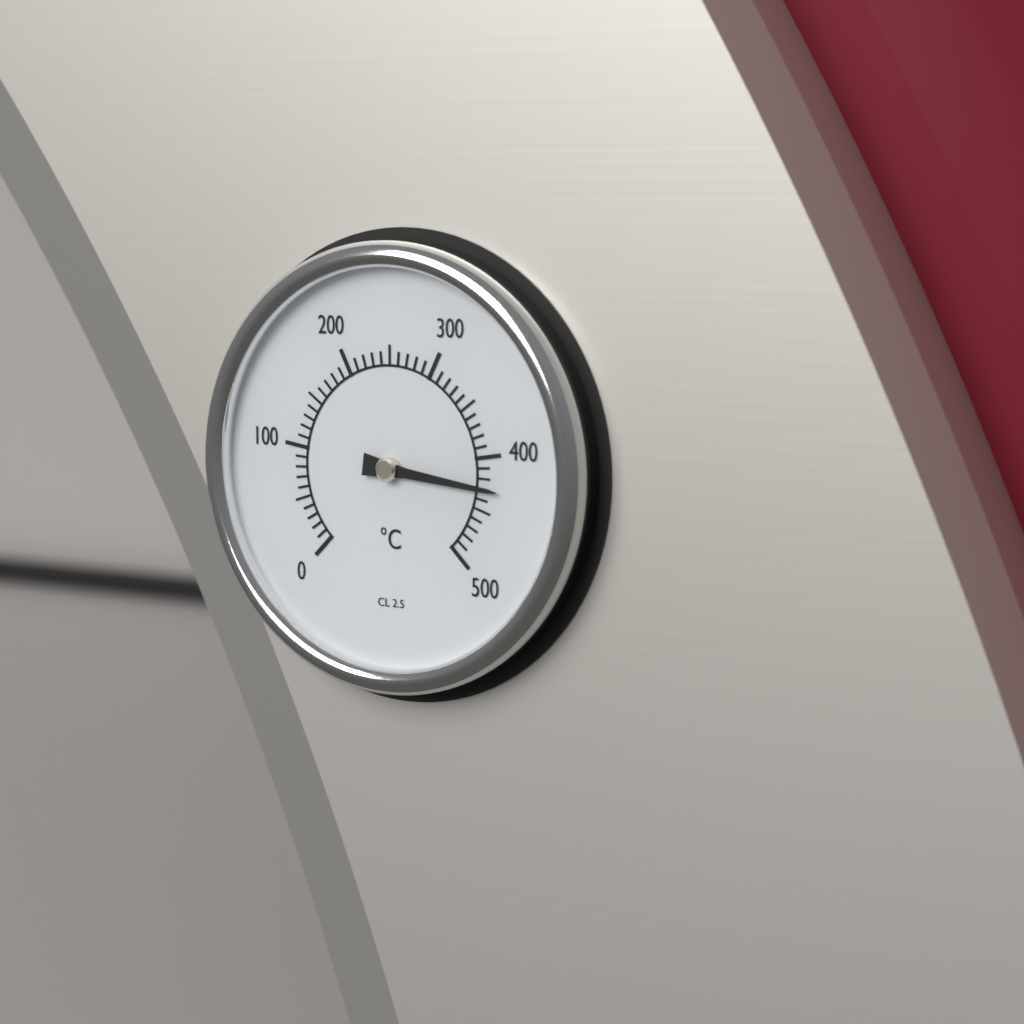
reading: 430 °C
